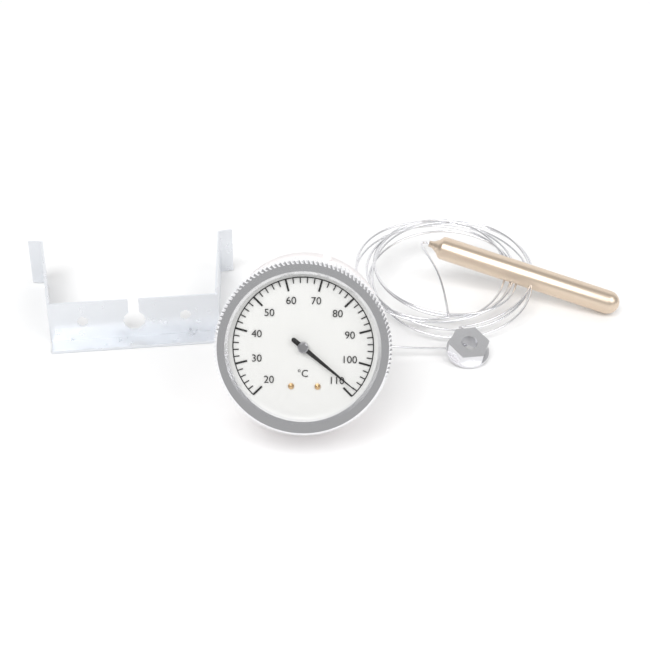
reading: 108 °C
